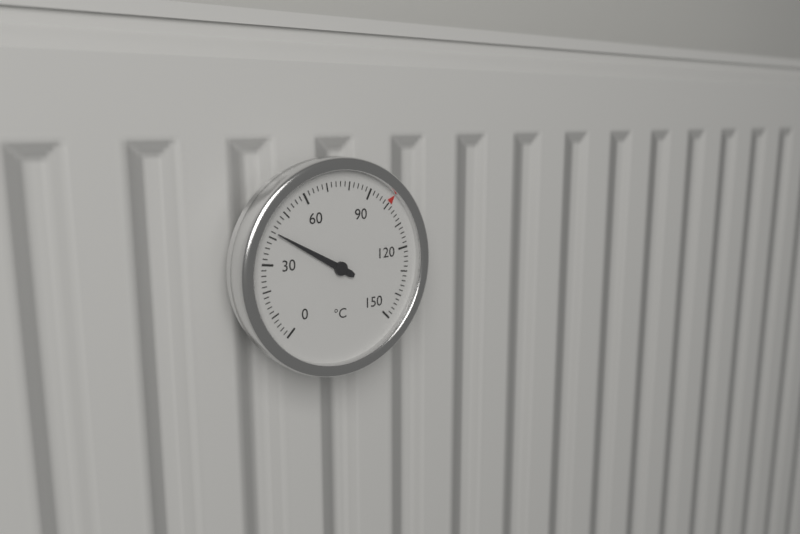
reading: 42 °C
